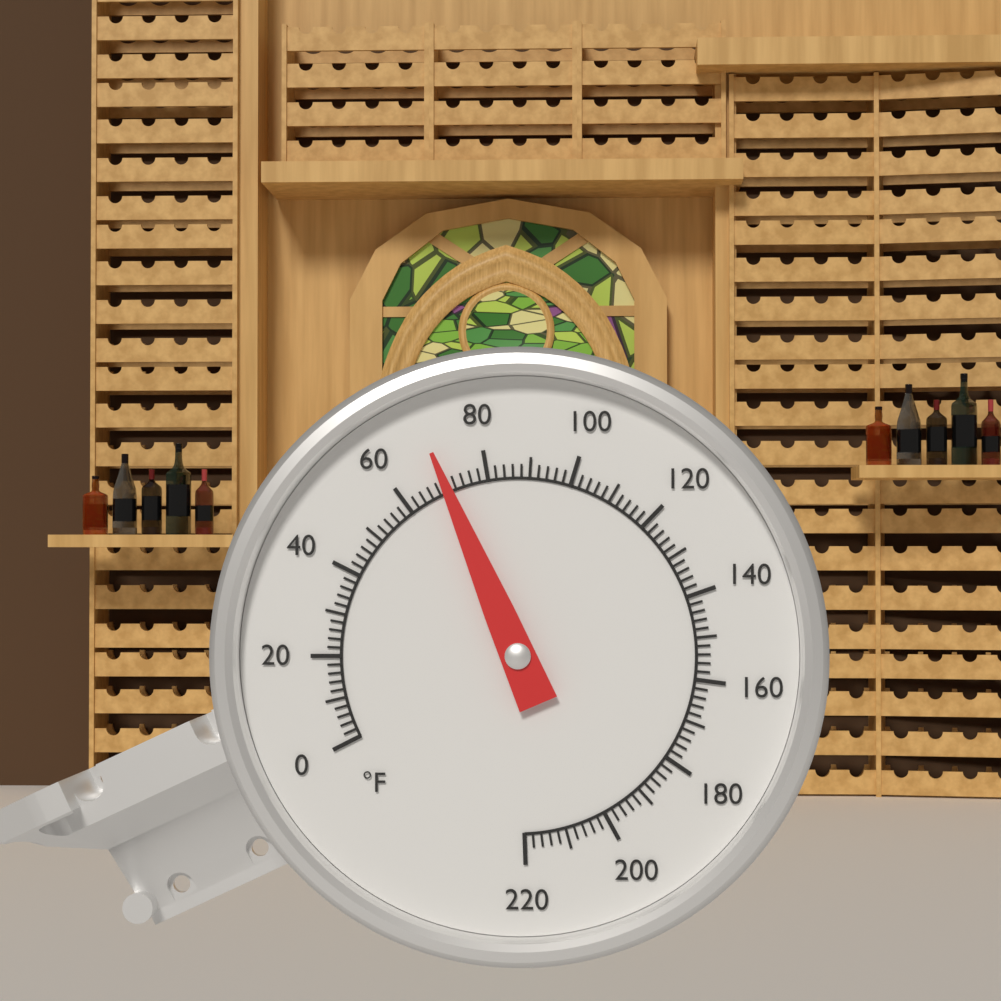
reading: 70 °F
